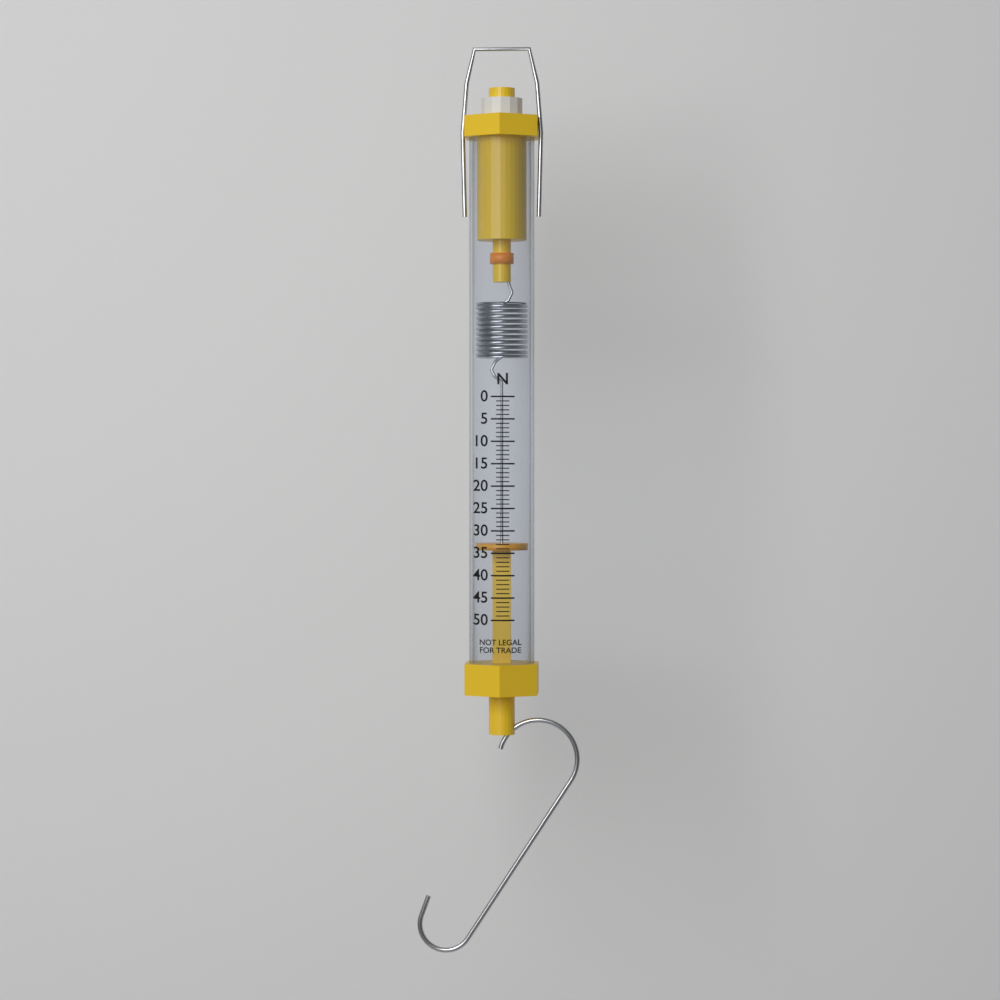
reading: 33 N
